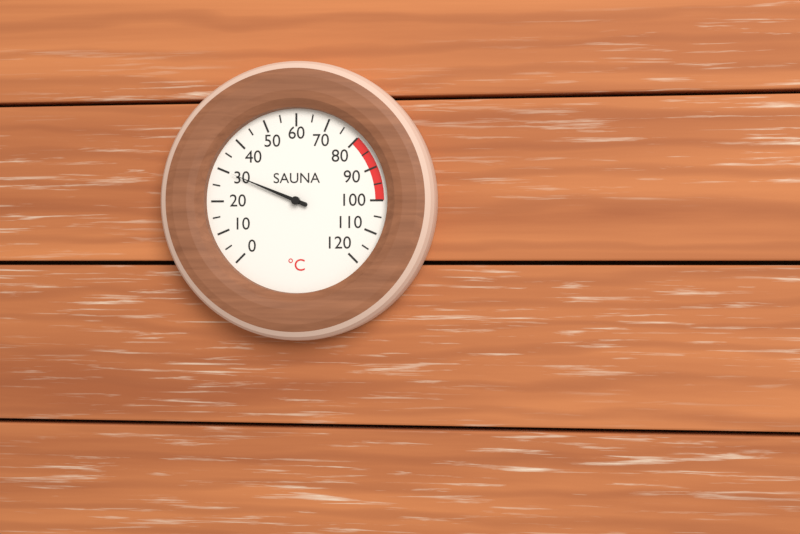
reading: 30 °C
